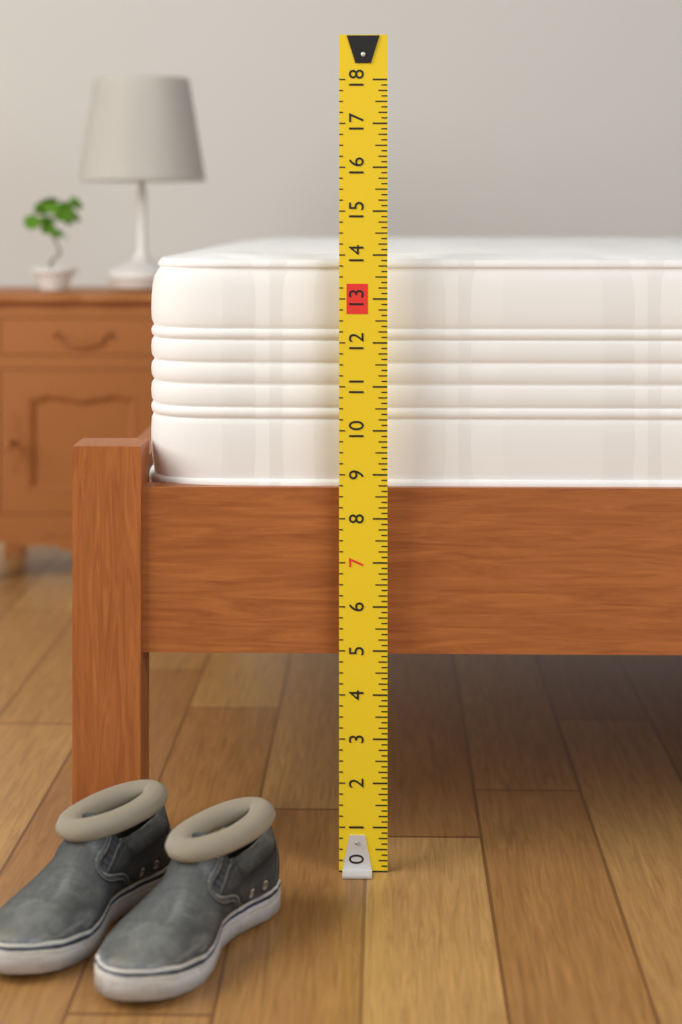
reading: 14.000 (no unit)
